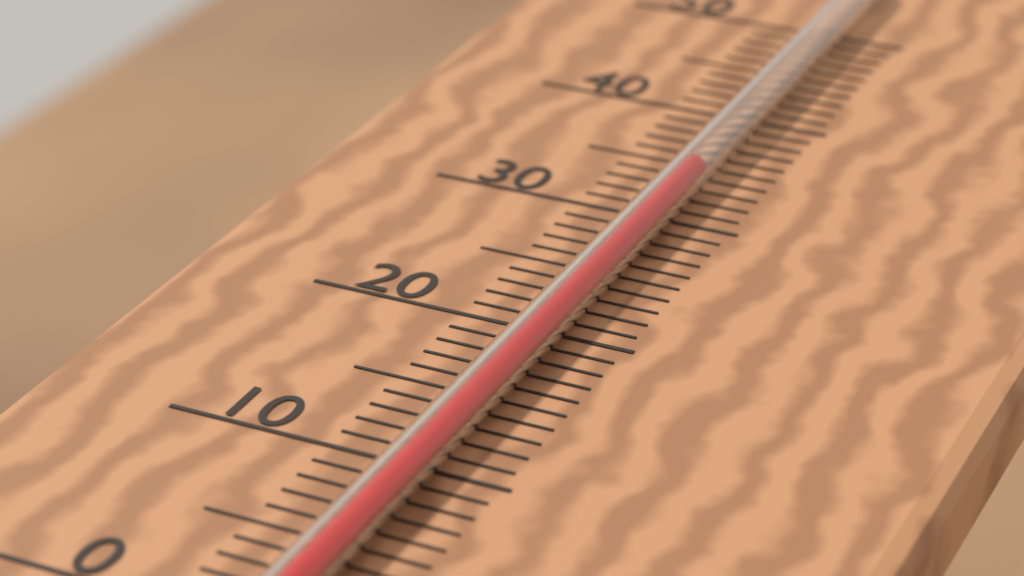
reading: 33 °C
